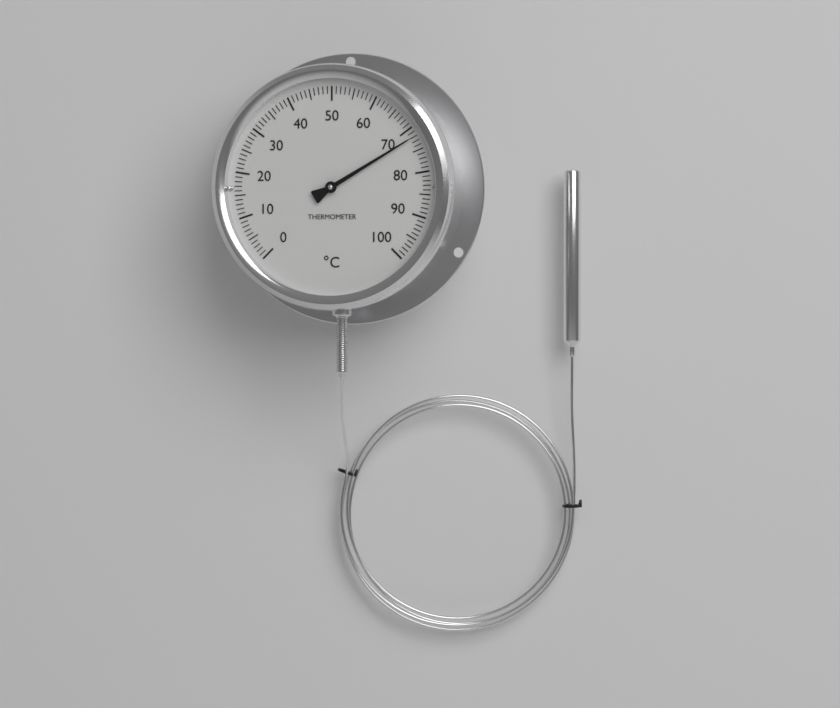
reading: 72 °C
